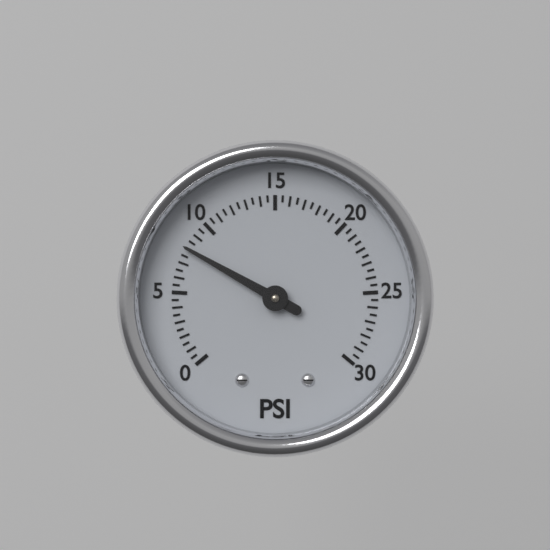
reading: 8.0 psi
